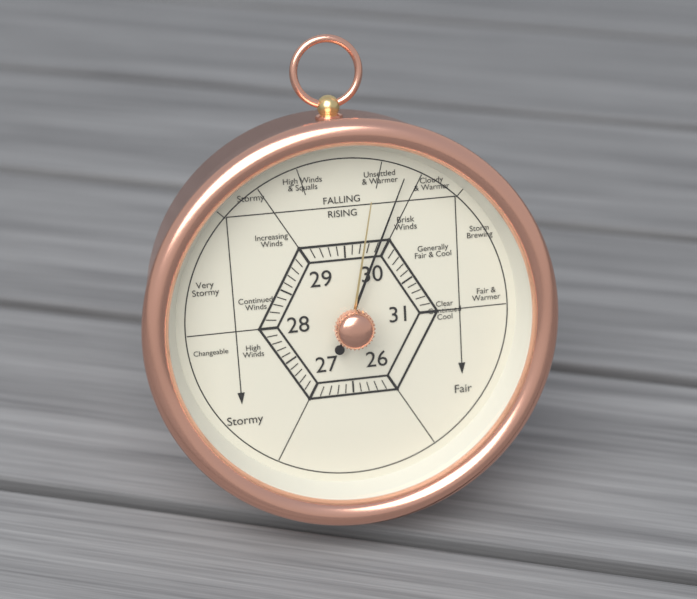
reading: 29.9 (no unit)
